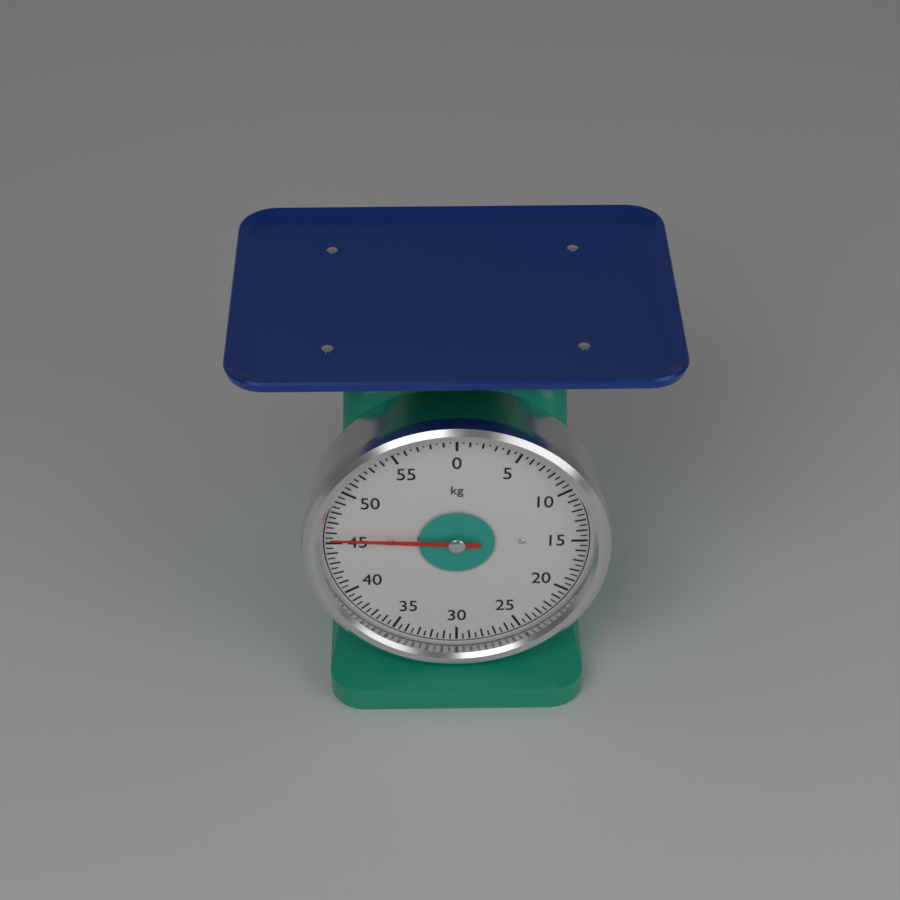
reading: 45.5 kg
